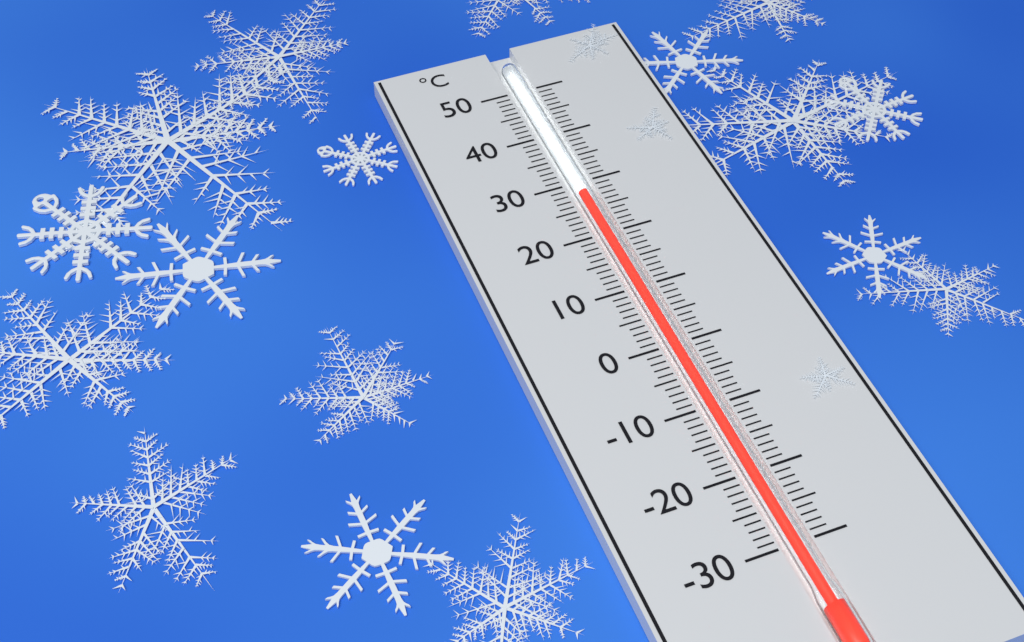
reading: 28 °C
